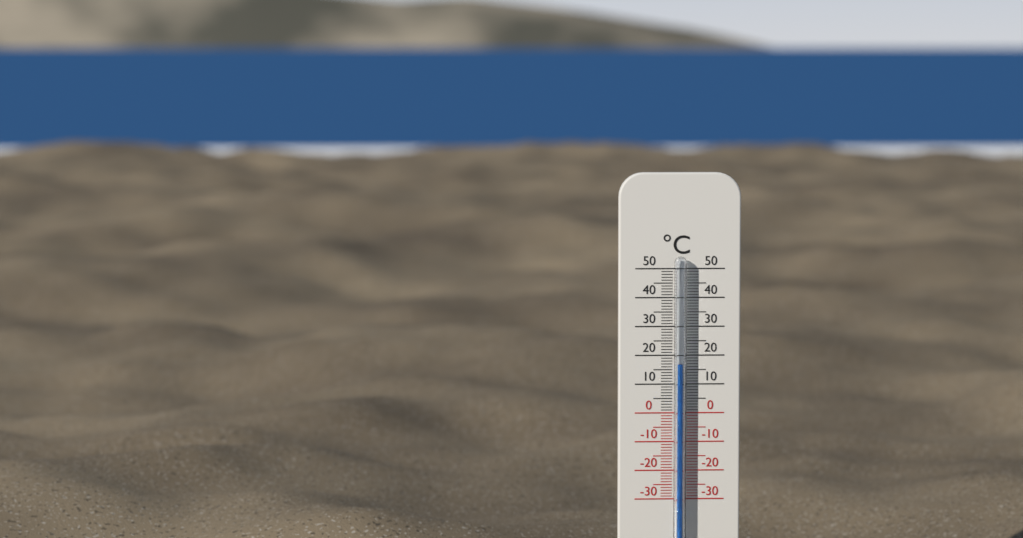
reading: 17 °C
